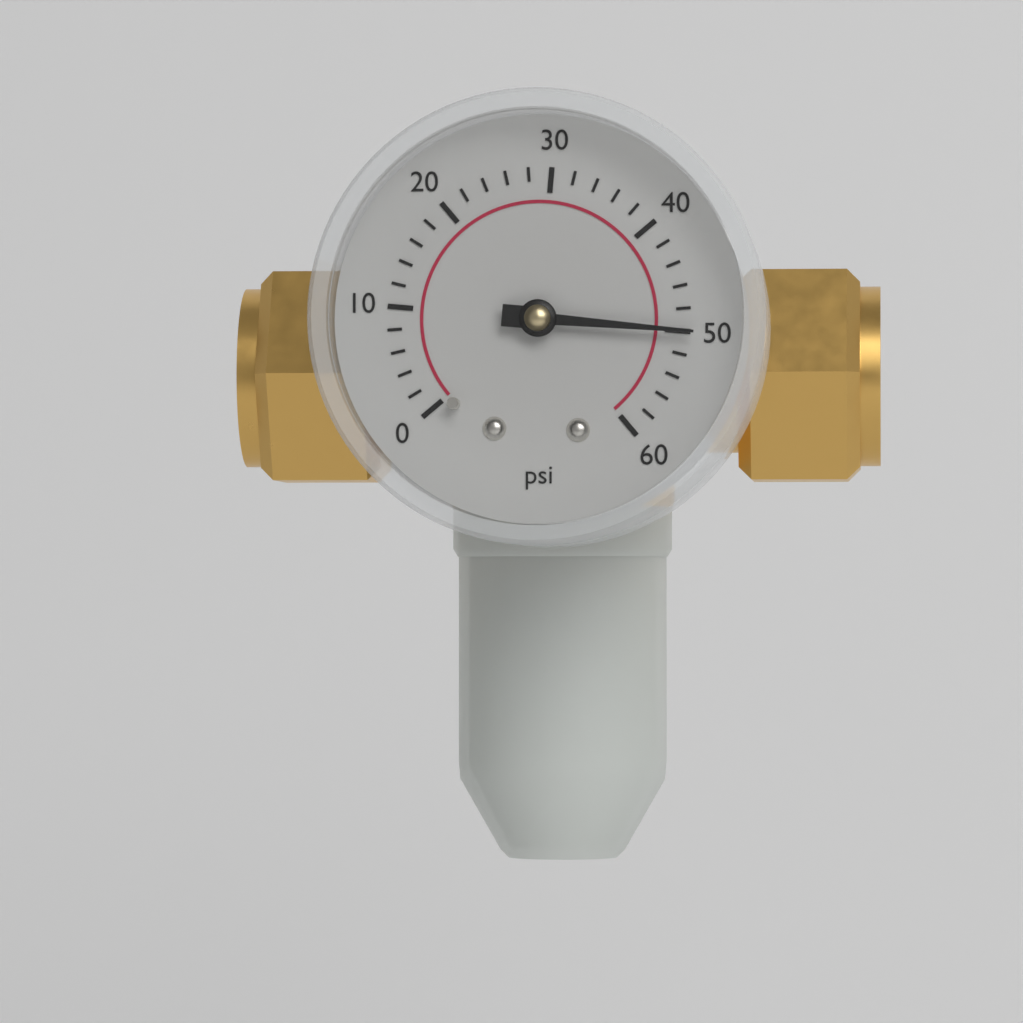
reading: 50 psi
